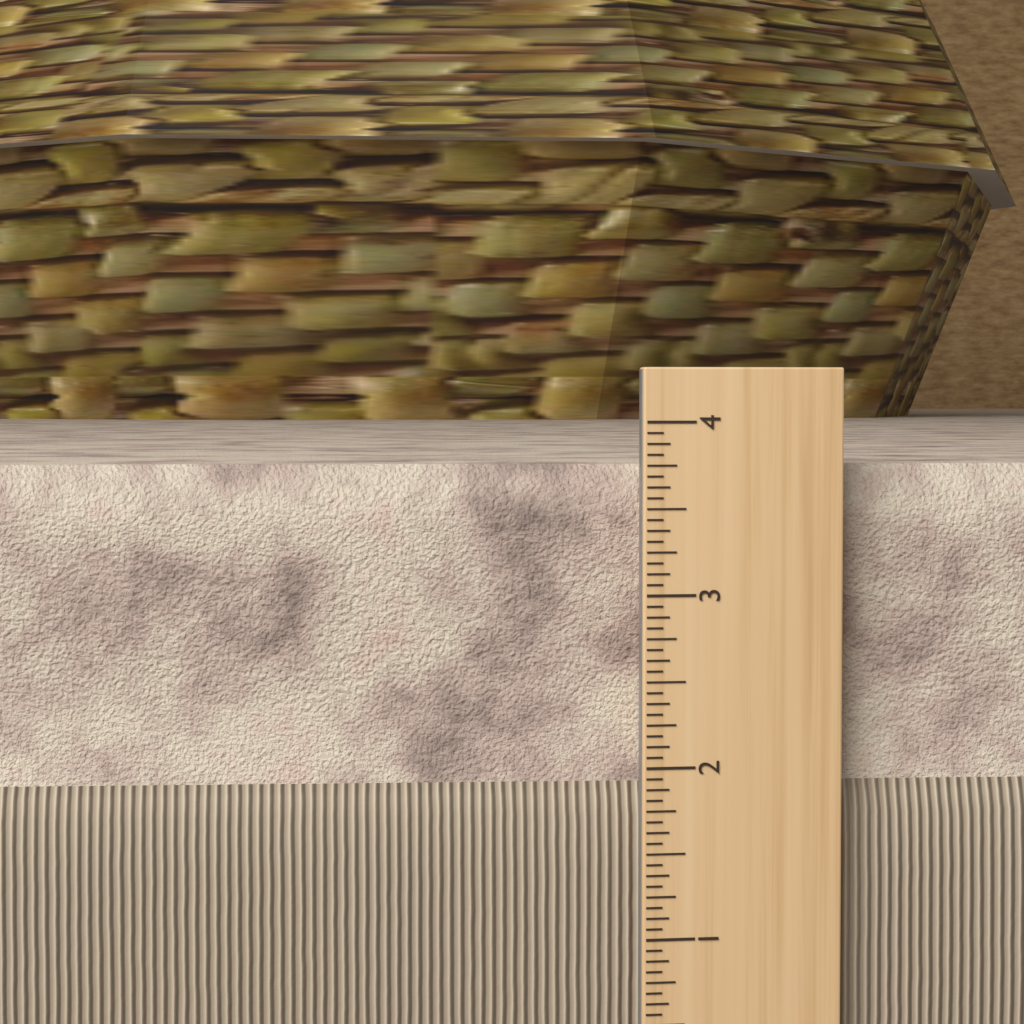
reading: 3.7500 in
